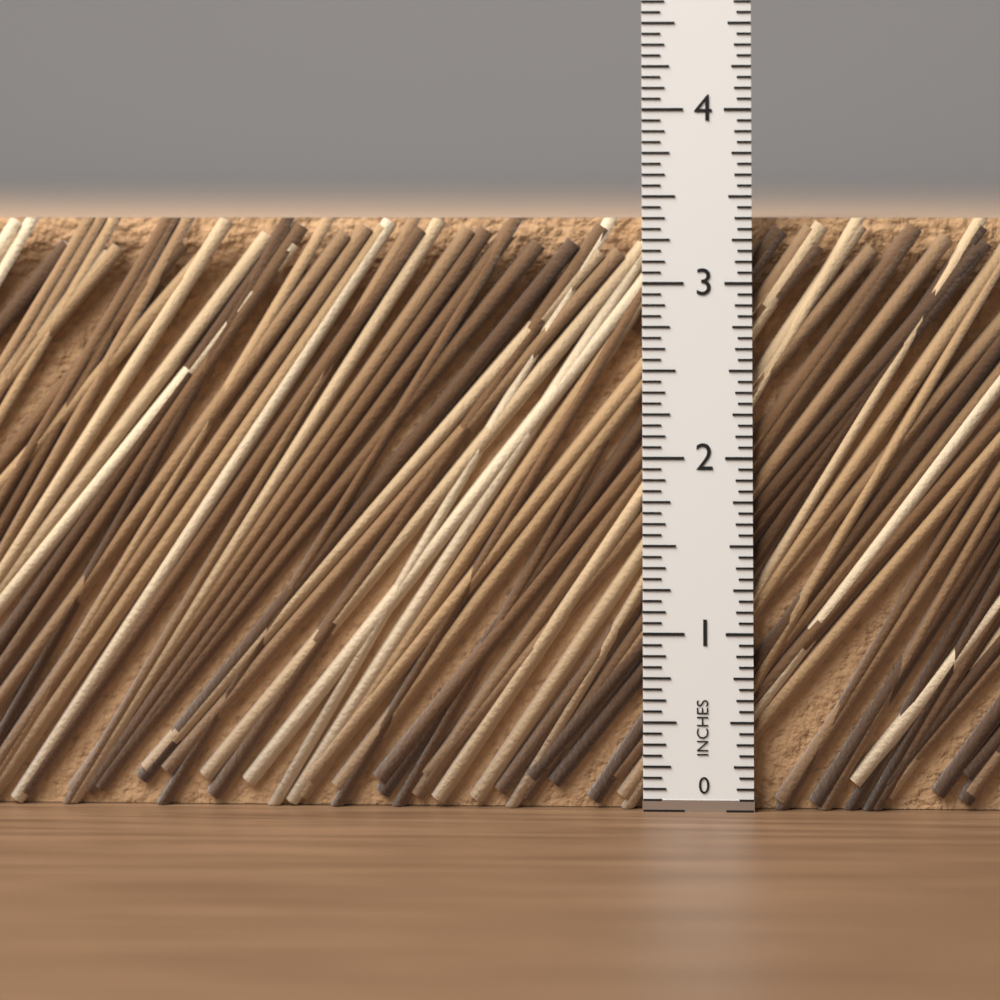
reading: 3.3750 in
